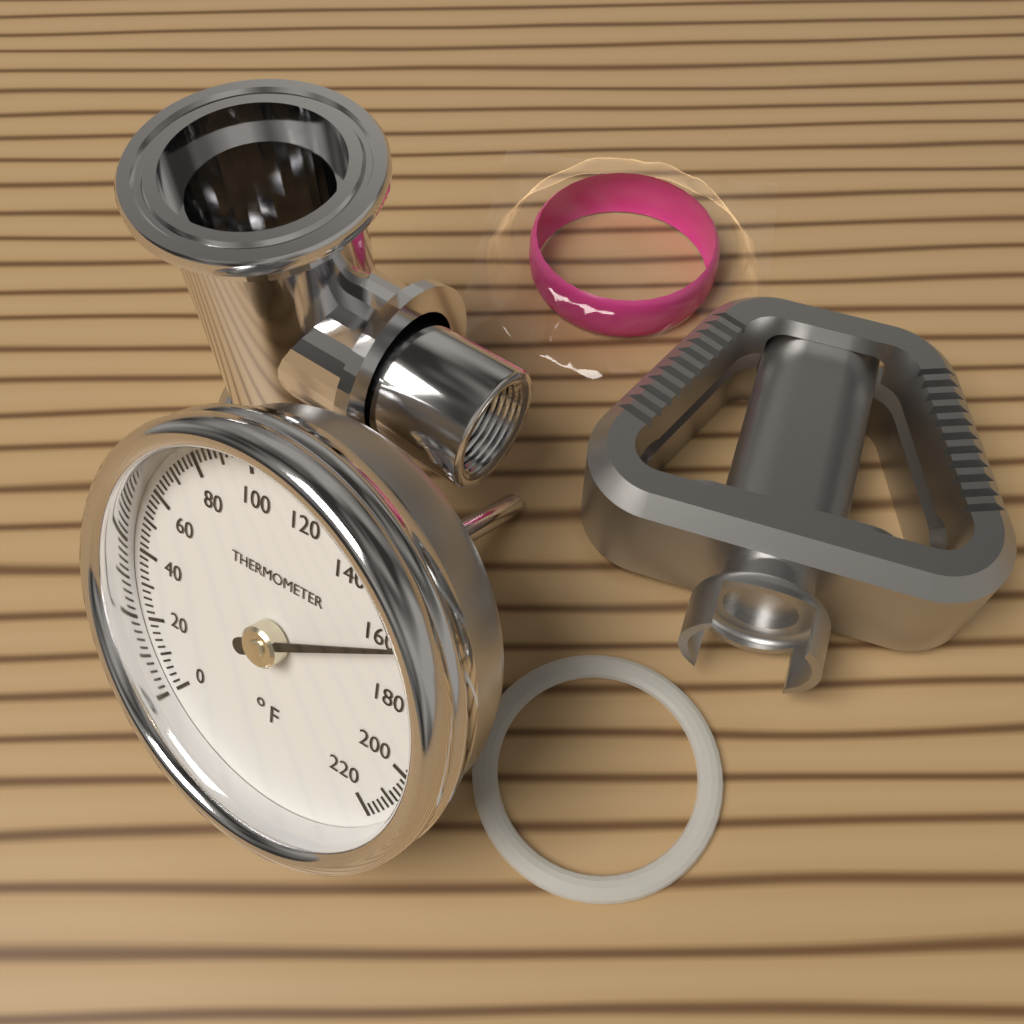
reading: 162 °F
